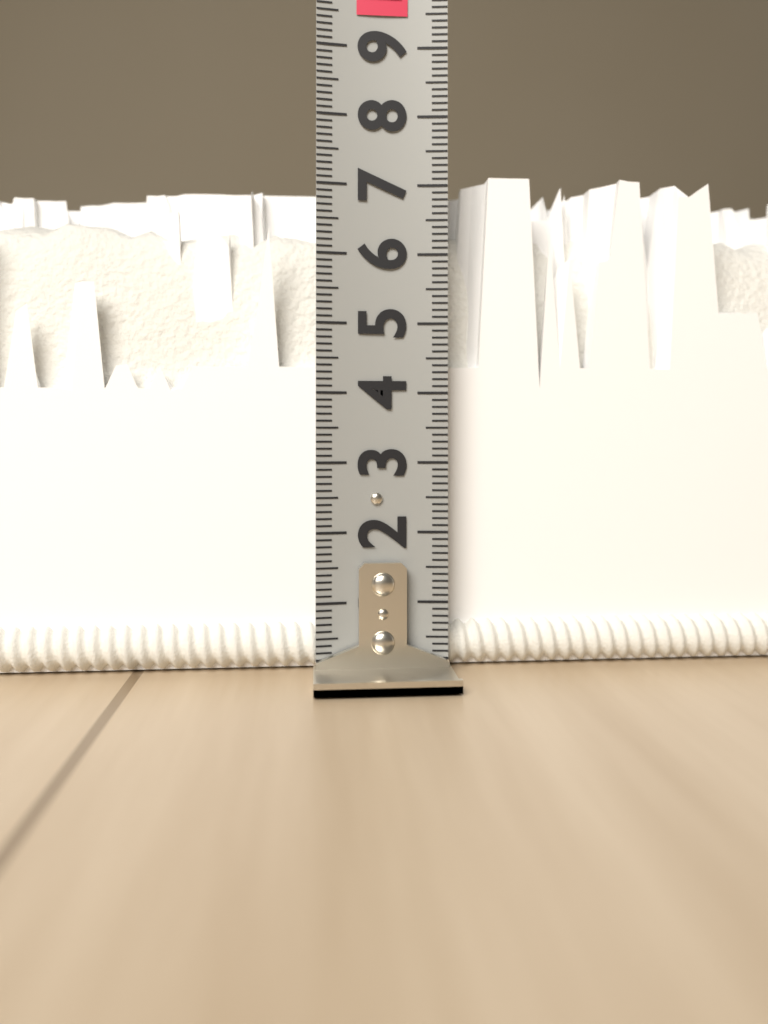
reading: 7.3 (no unit)
